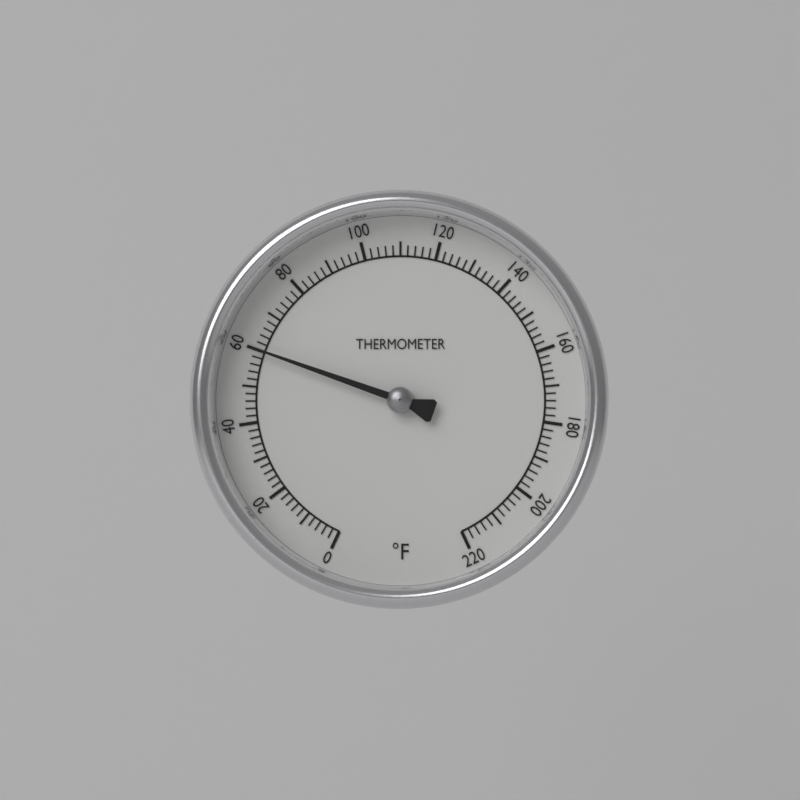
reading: 60 °F
